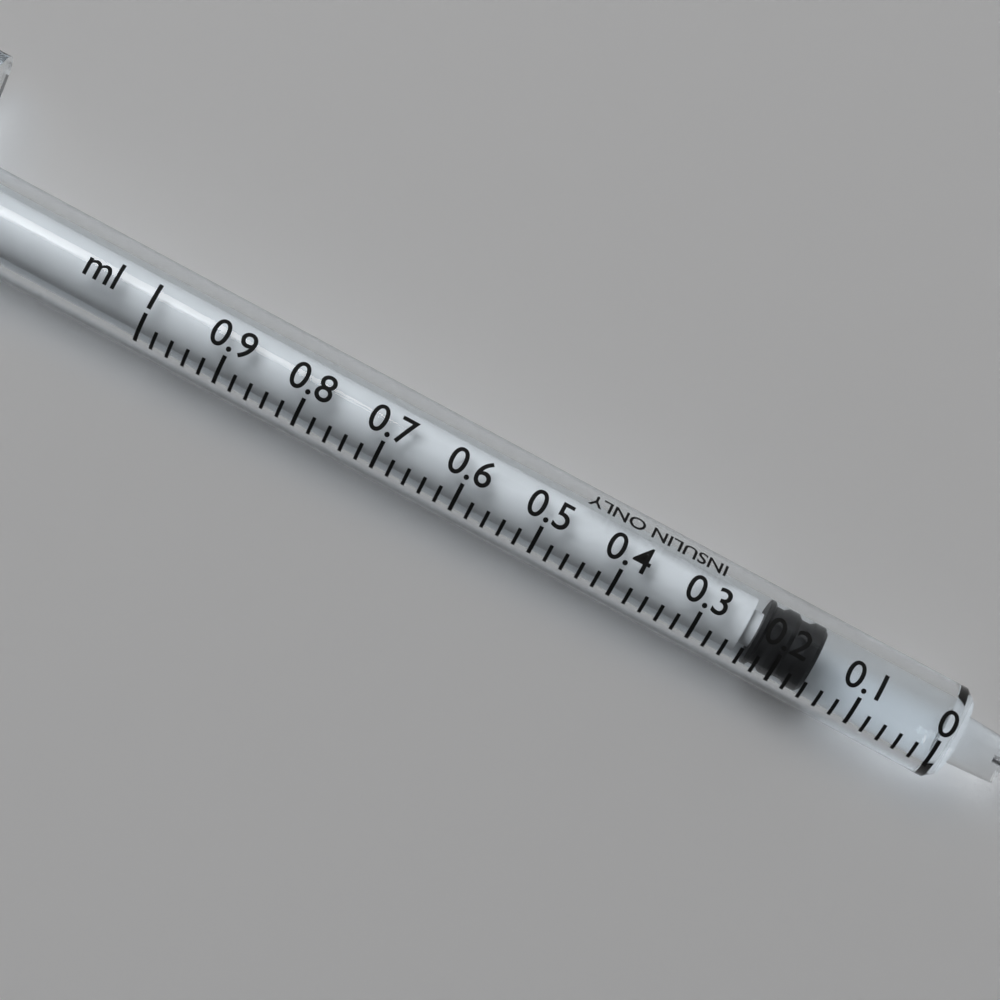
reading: 0.16 ml
